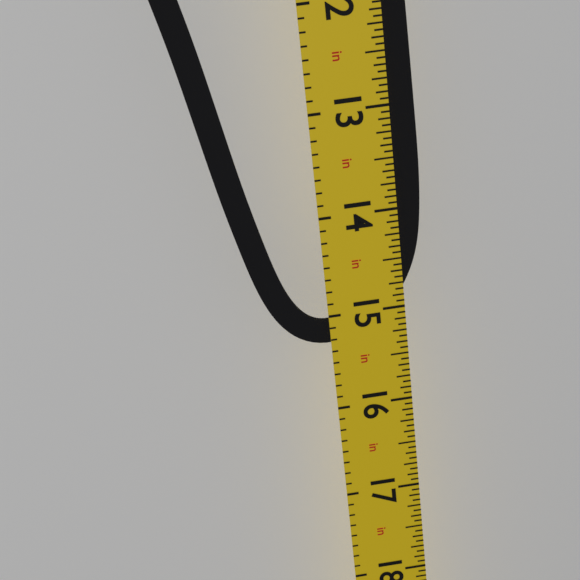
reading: 15.3125 in
